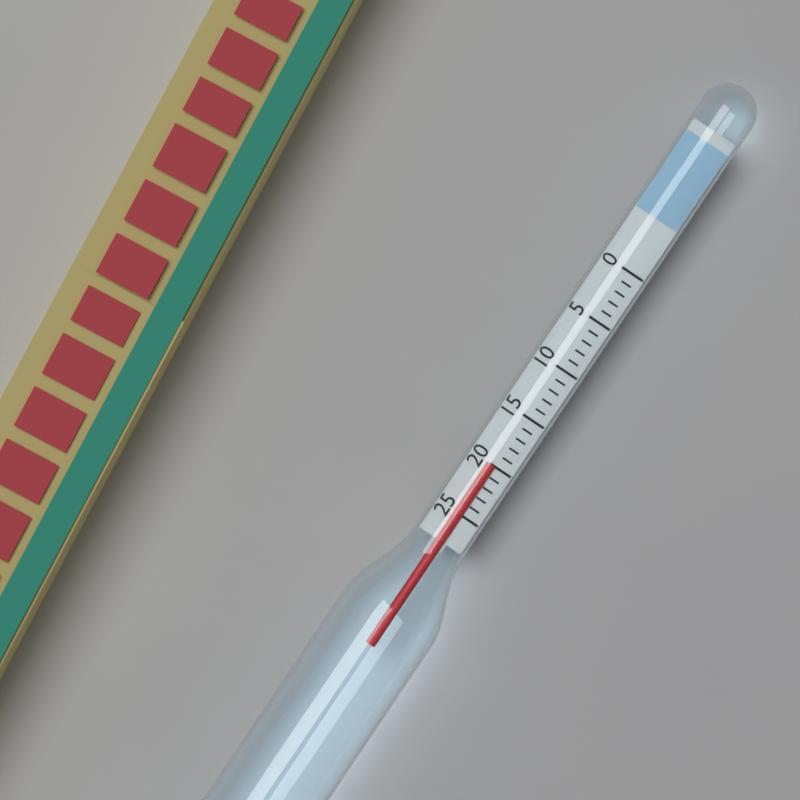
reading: 20 (no unit)
